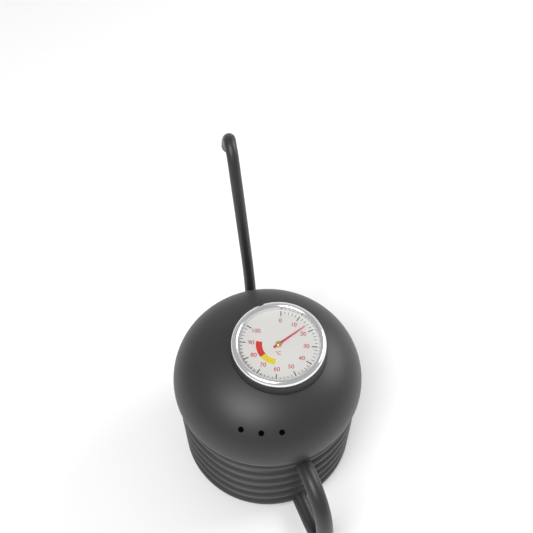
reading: 16 °C
